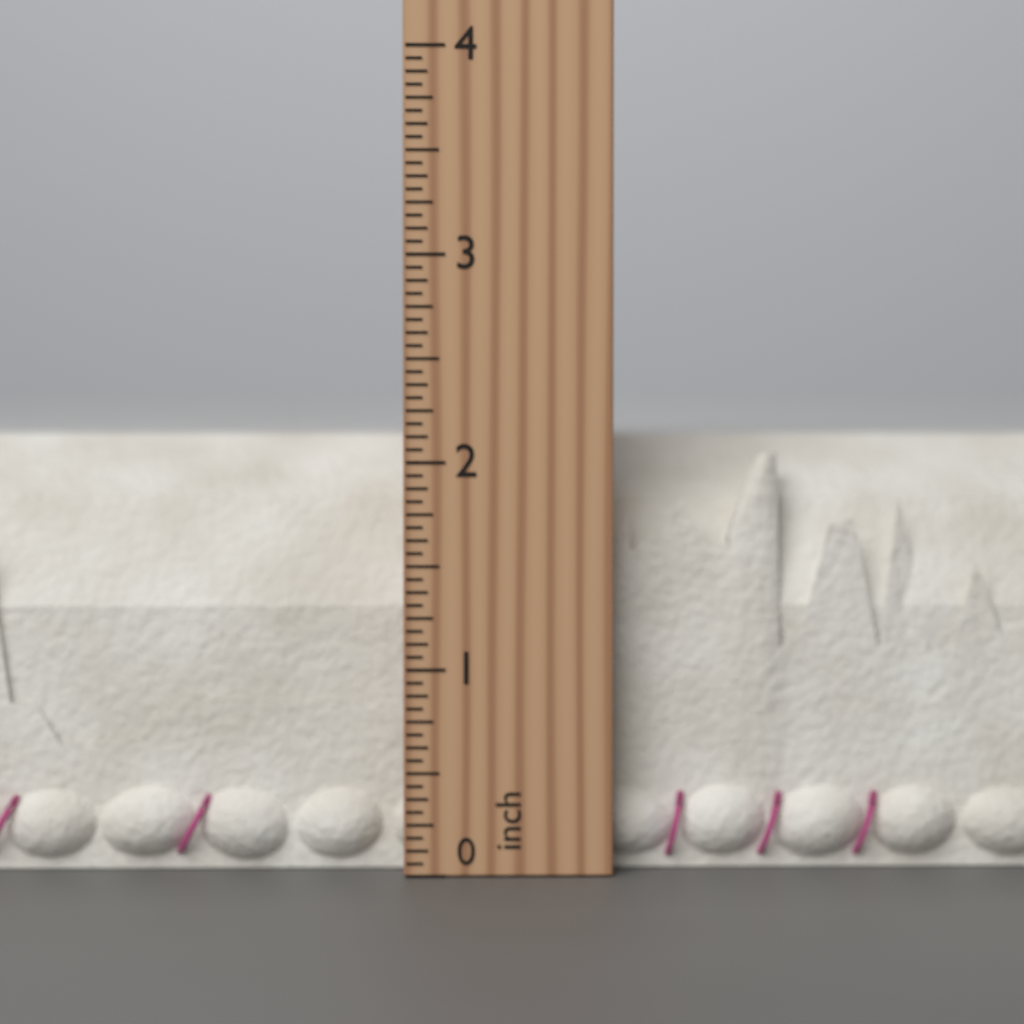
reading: 2.1875 inch
